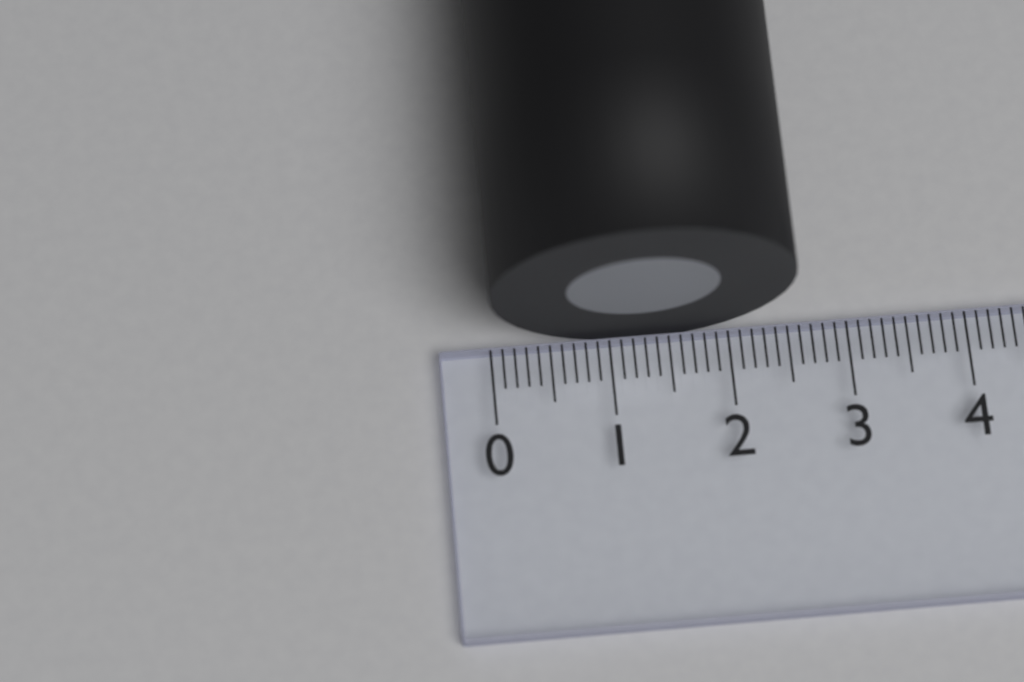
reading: 2.5 (no unit)
